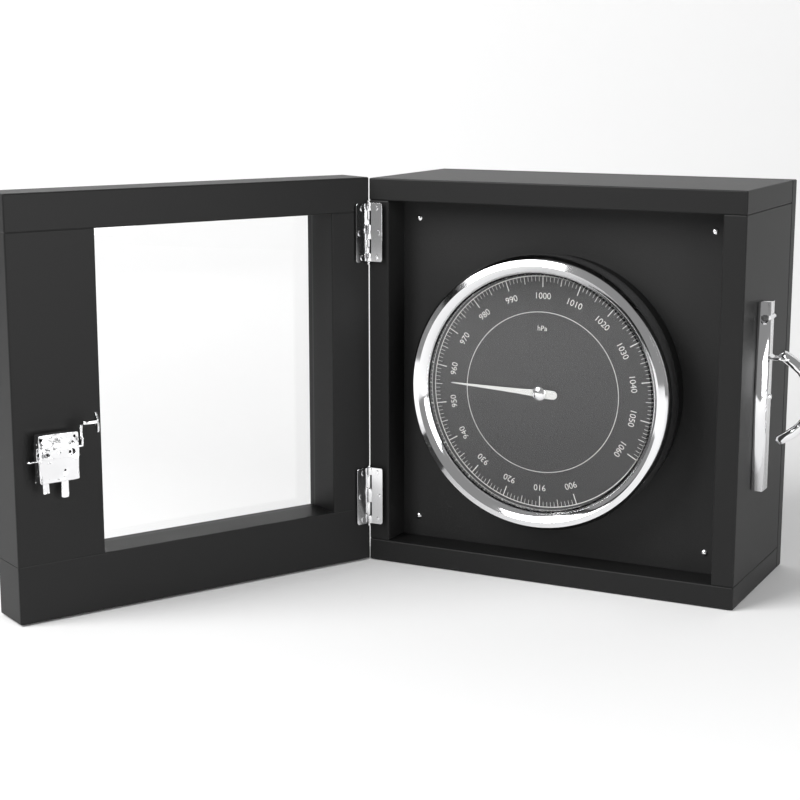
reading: 956 hPa
